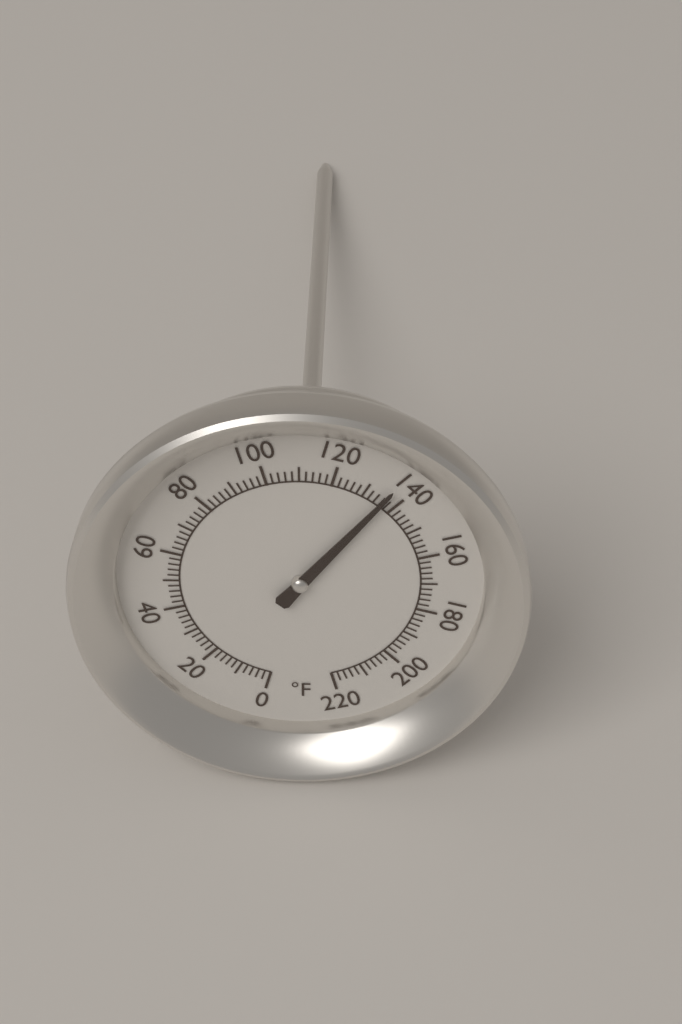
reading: 136 °F
